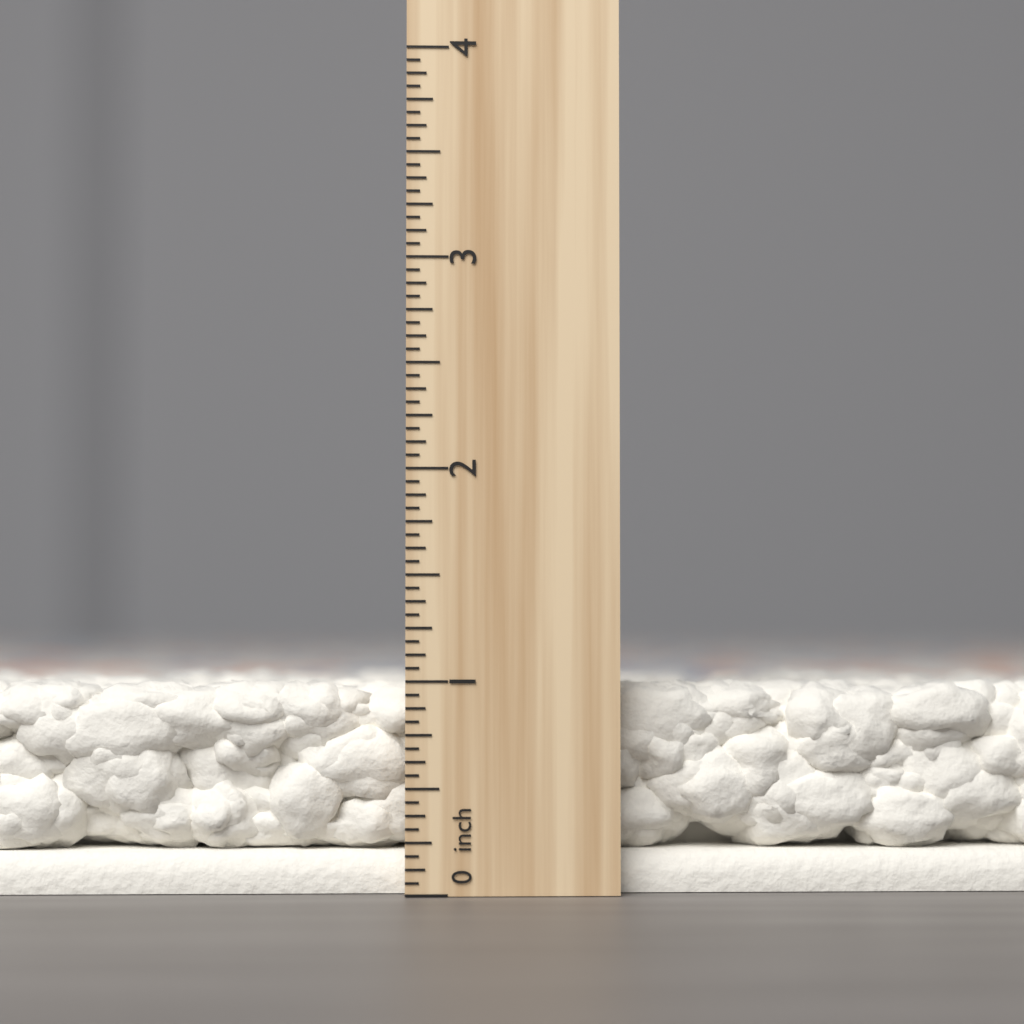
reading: 1.0000 inch
